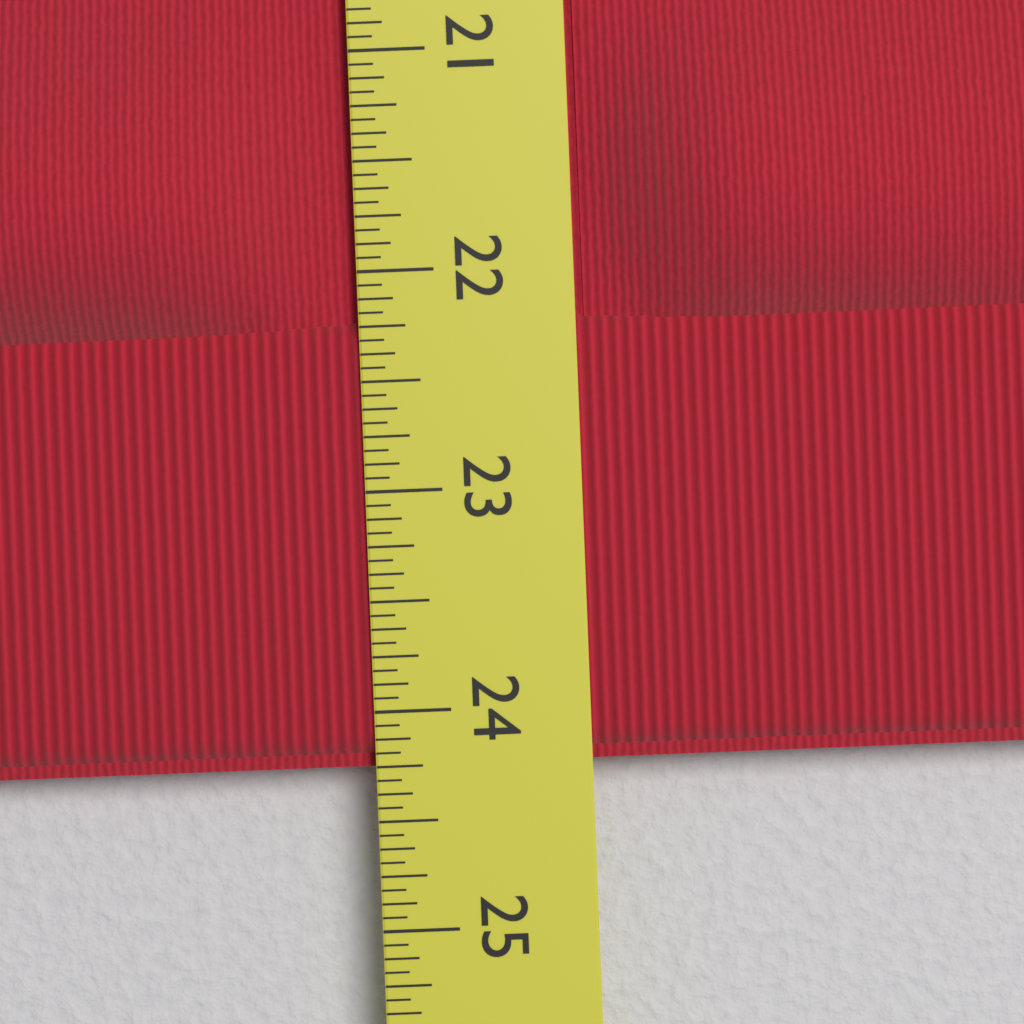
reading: 24.2500 in
